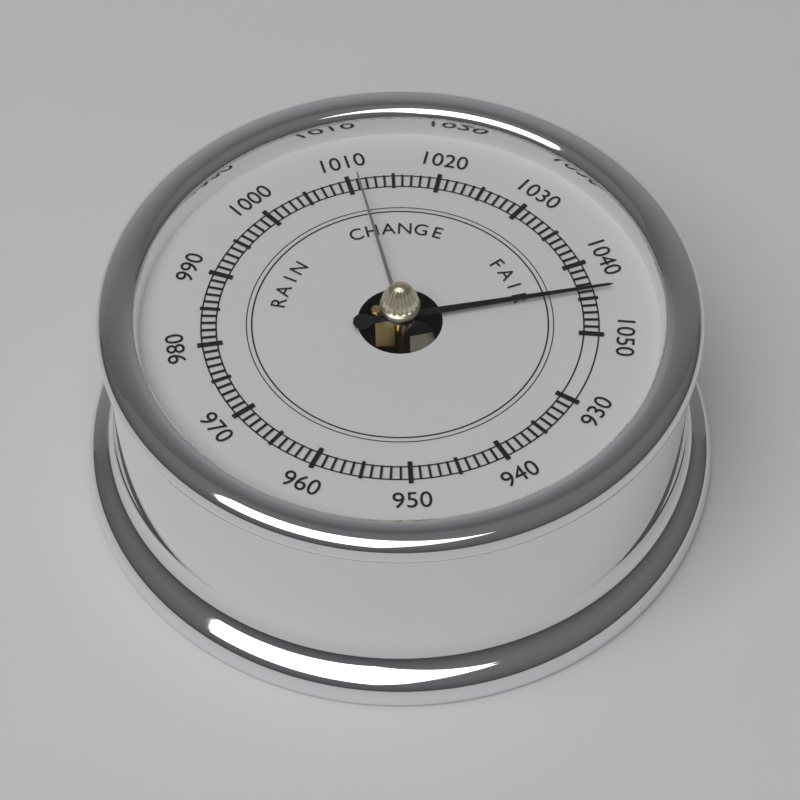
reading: 1044 (no unit)
